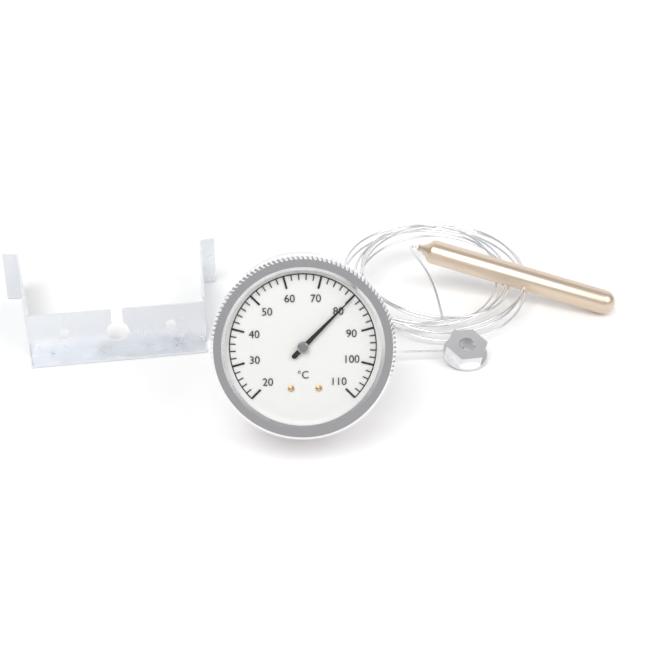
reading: 80 °C
